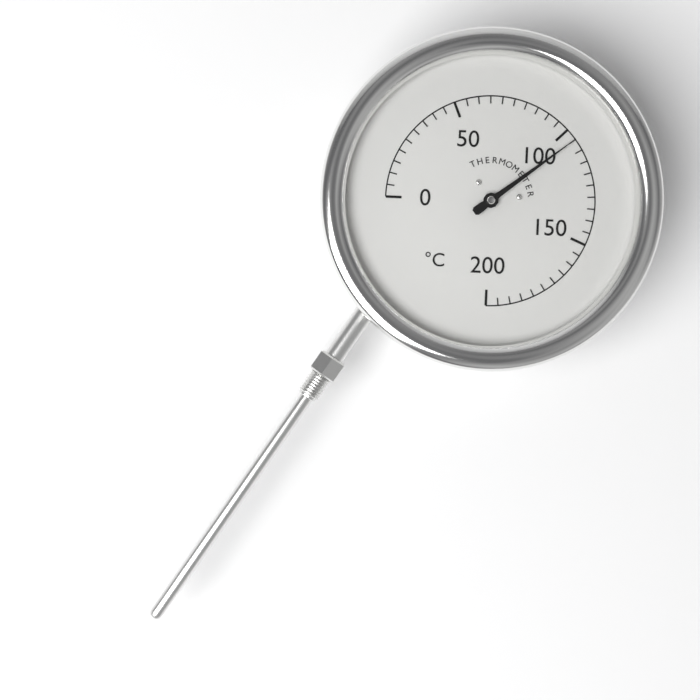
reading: 105 °C
